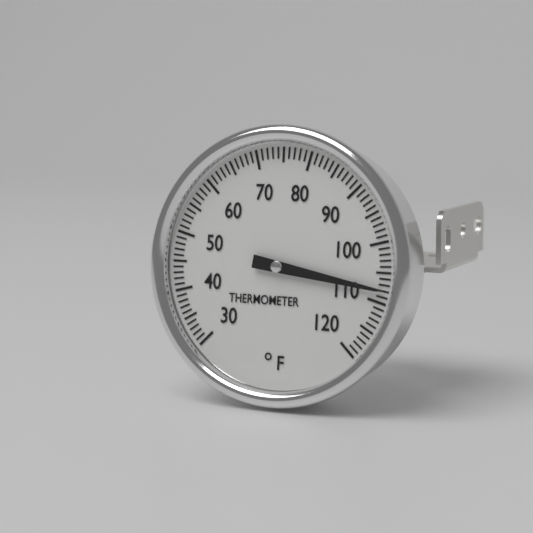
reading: 108 °F
